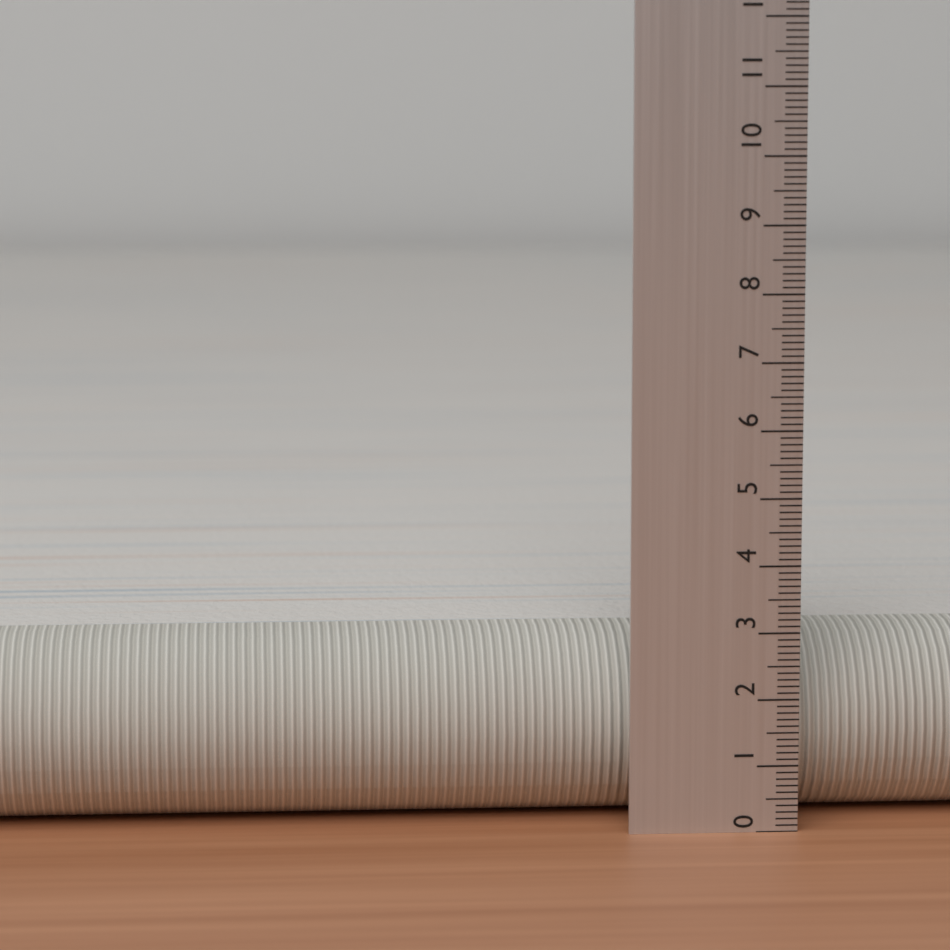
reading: 2.8 (no unit)
